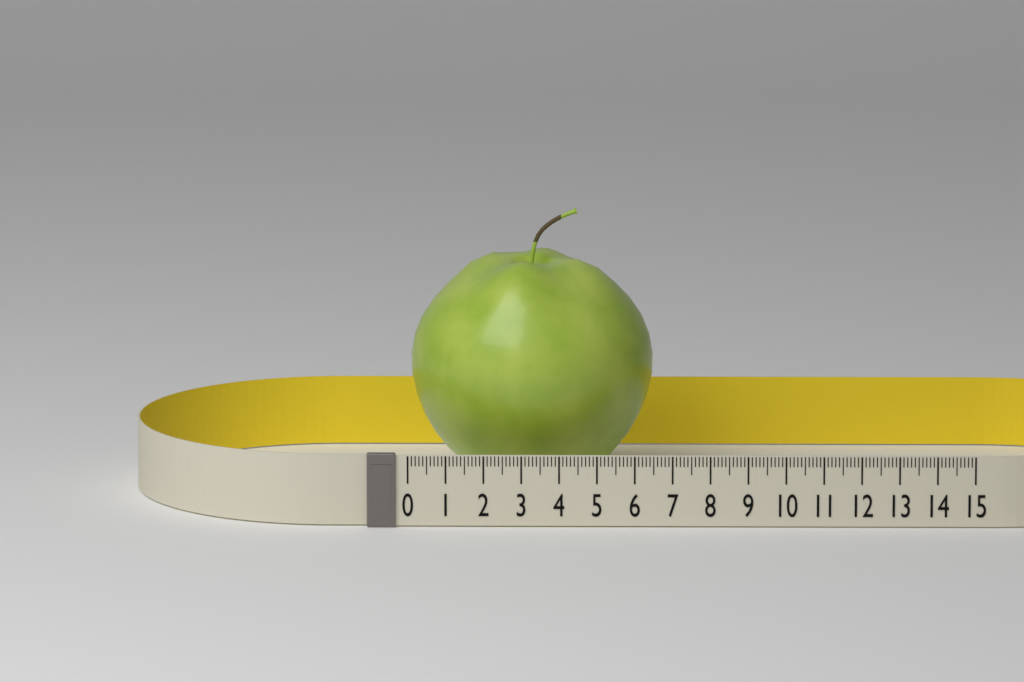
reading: 6.5 (no unit)
